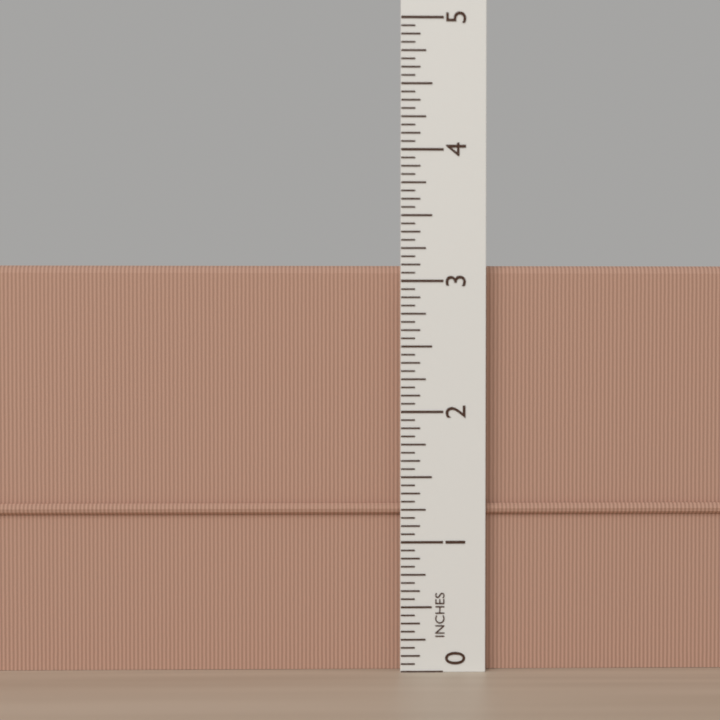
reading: 3.1250 in
